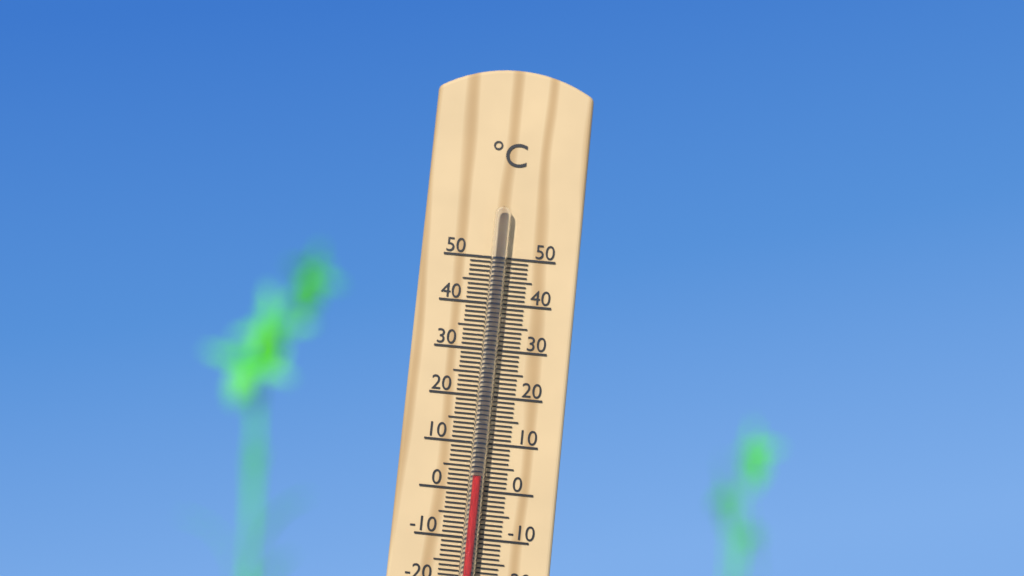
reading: 3 °C
